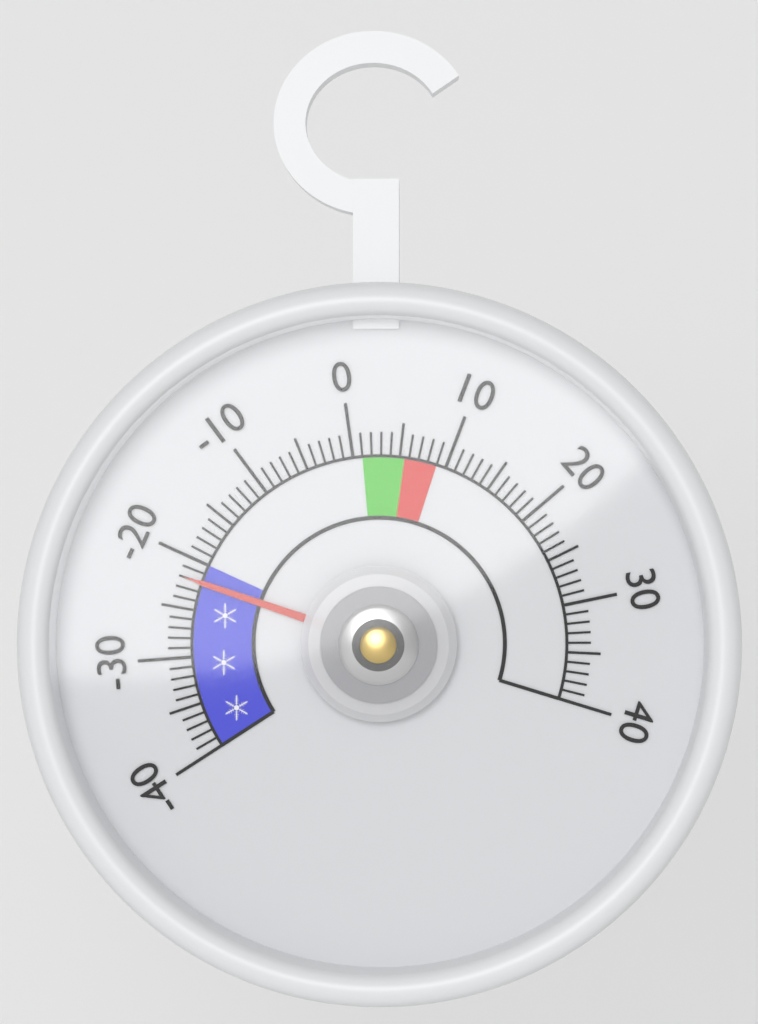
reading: -22 (no unit)
